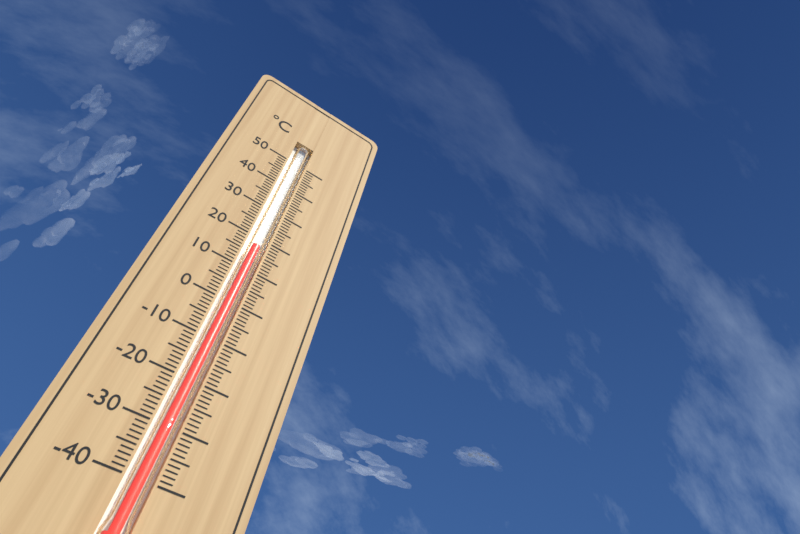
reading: 17 °C
